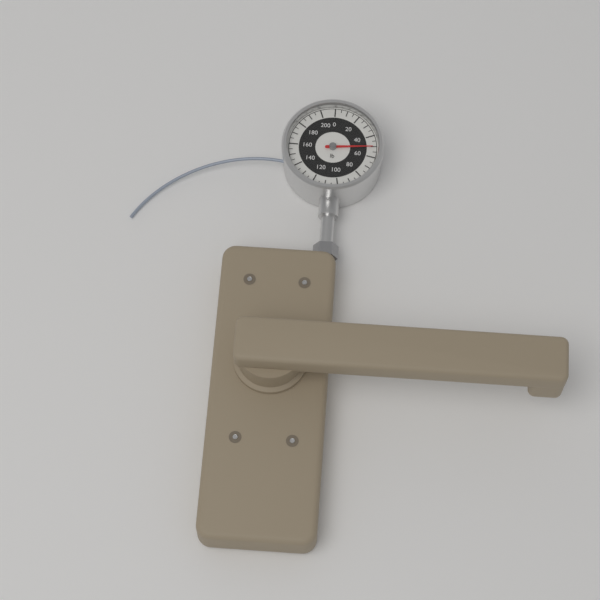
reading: 50 lb
